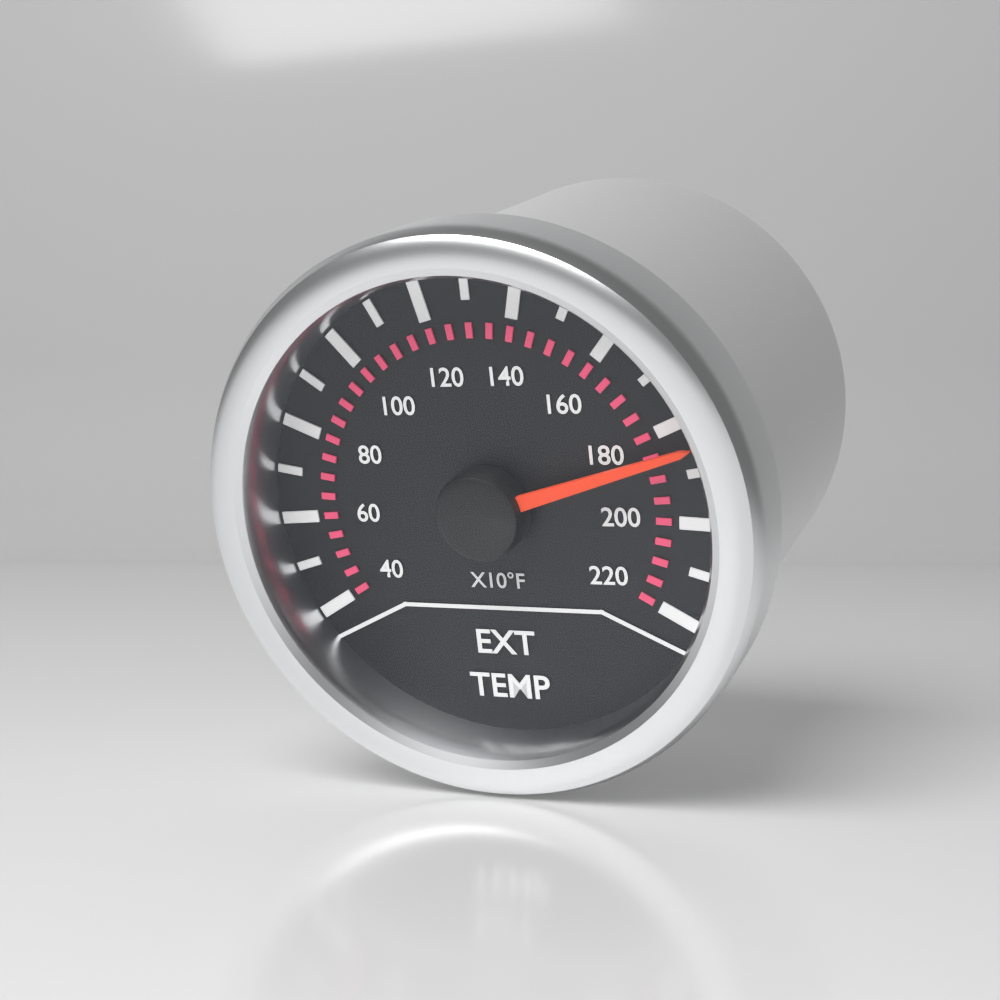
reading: 1850 °F
